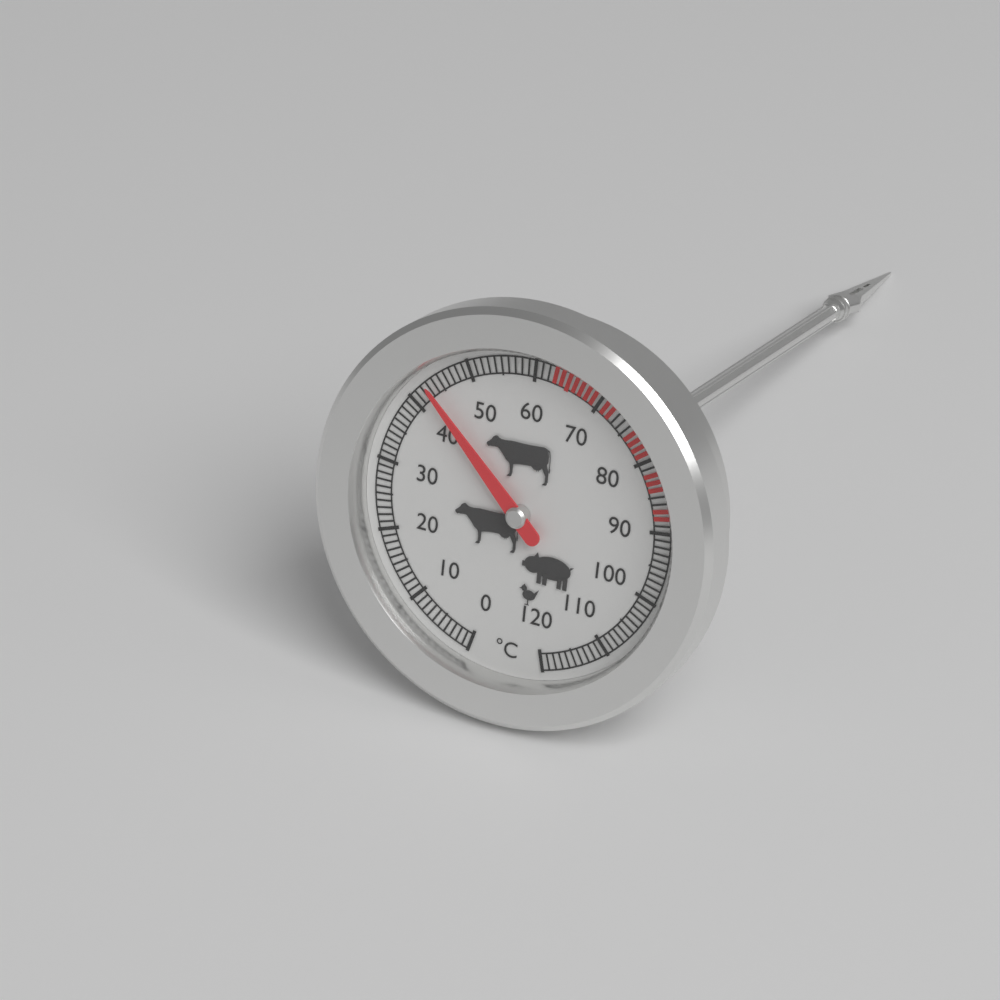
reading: 43 °C
